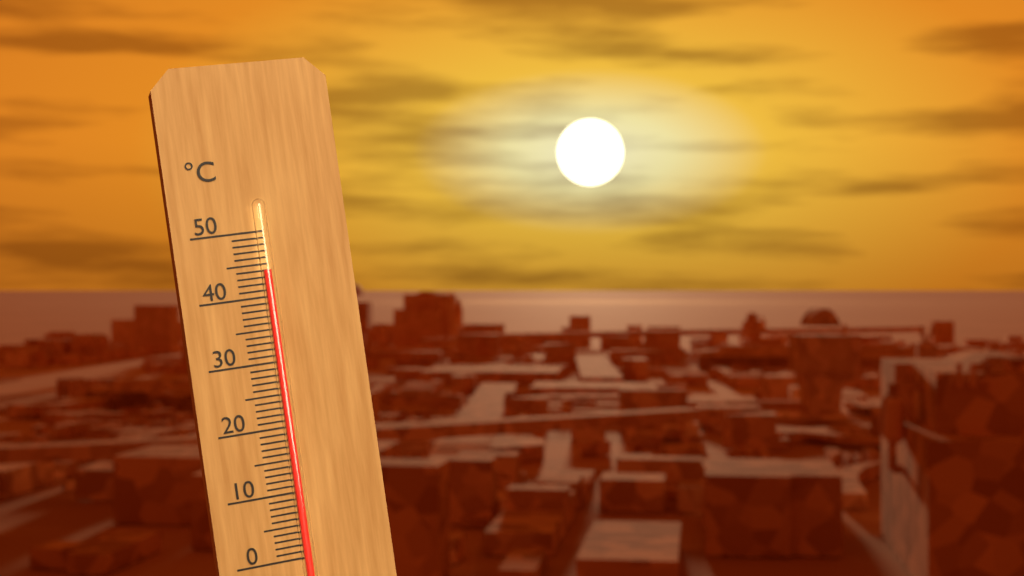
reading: 44 °C
